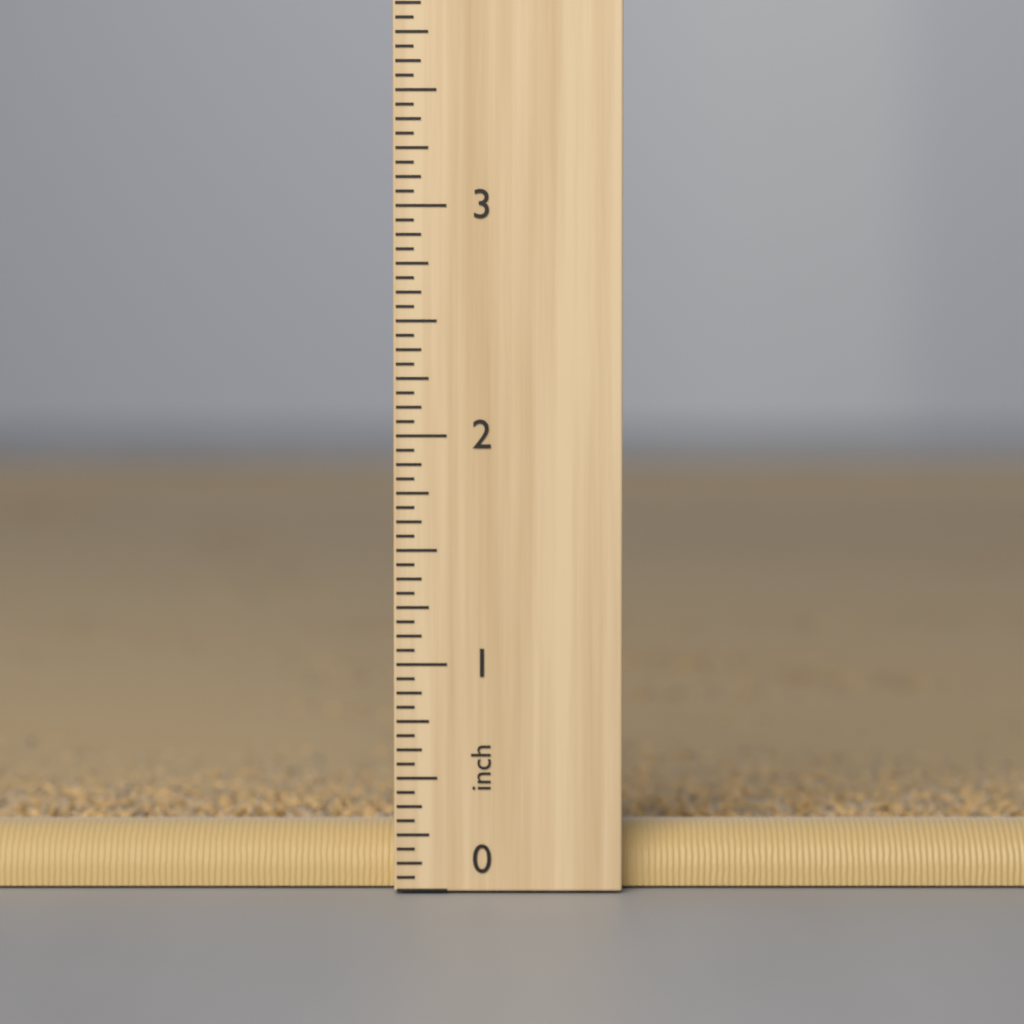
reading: 0.1875 inch
